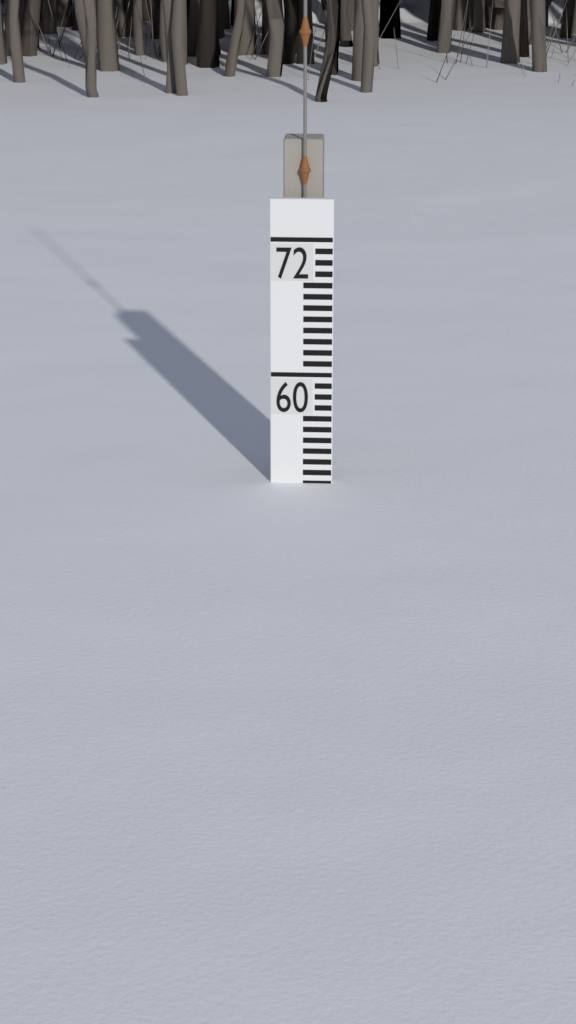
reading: 50 (no unit)
